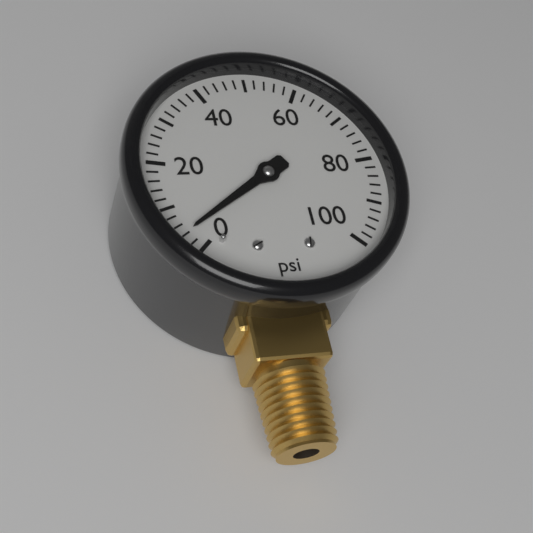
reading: 4 psi
